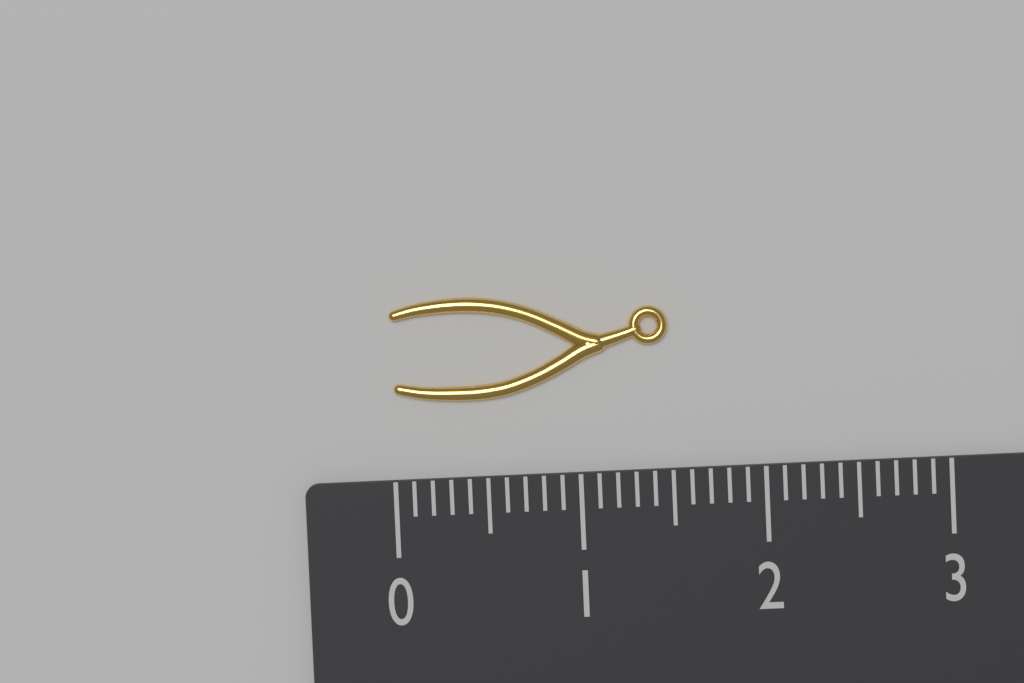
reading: 1.5 (no unit)
